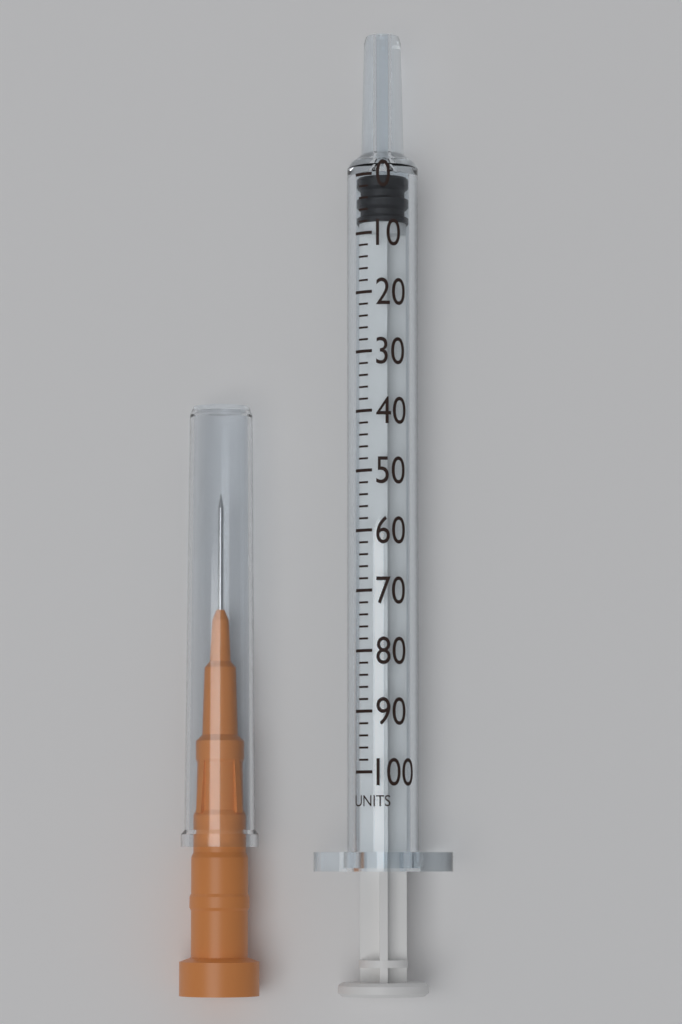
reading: 0 units
